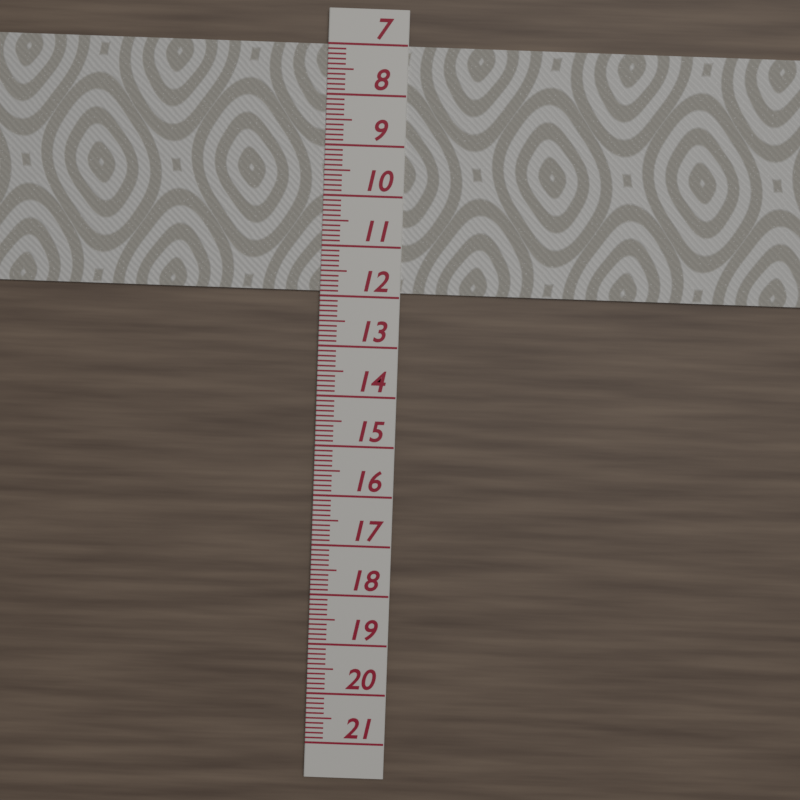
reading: 11.9 (no unit)
